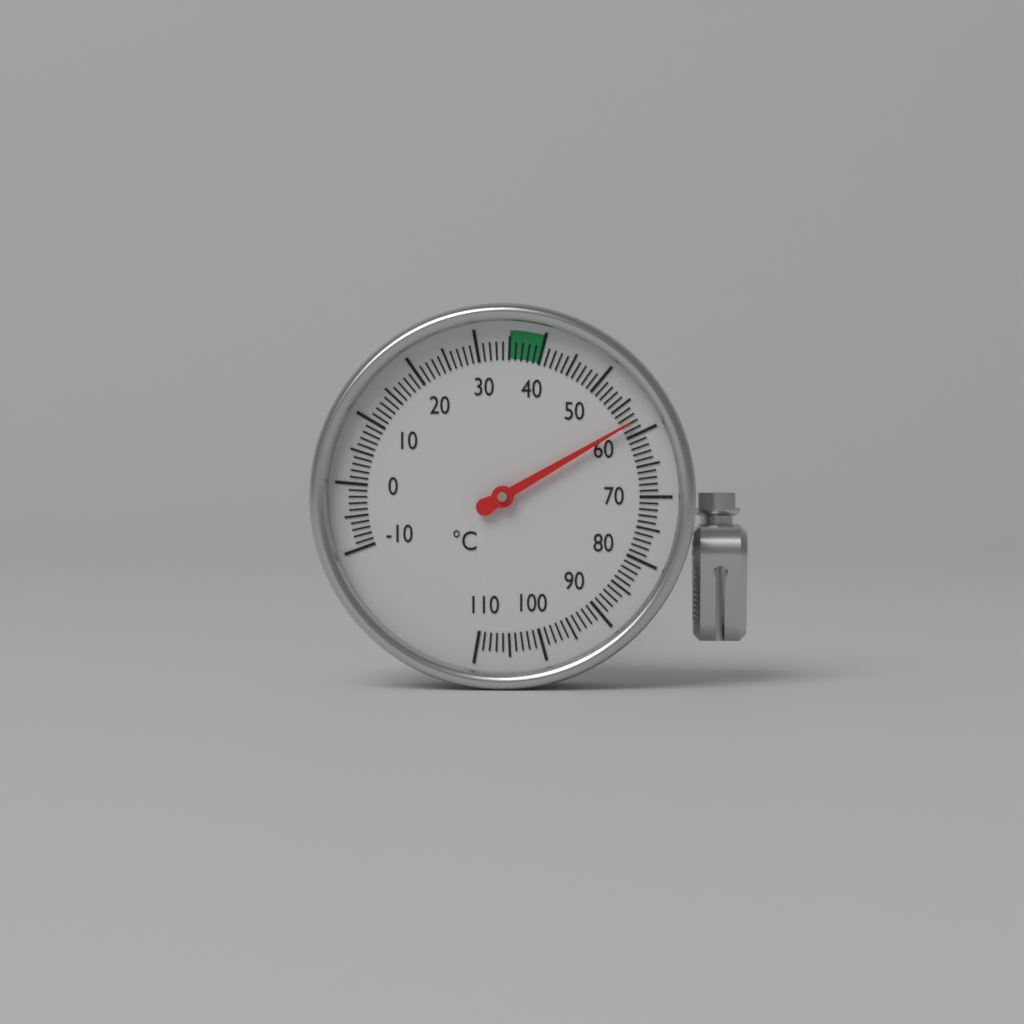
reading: 58 °C
